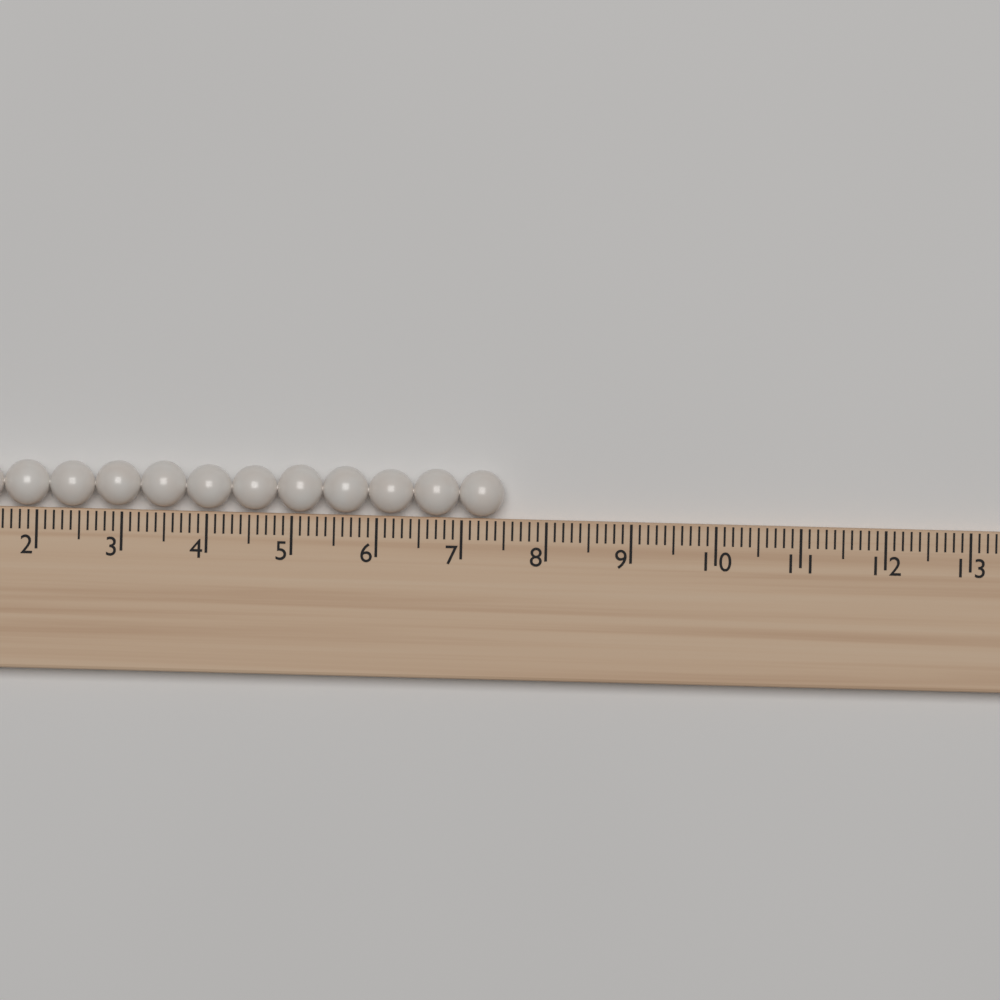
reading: 7.5 (no unit)
